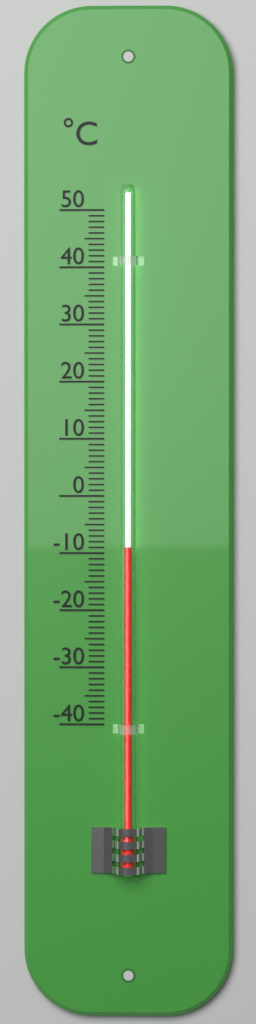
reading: -9 °C
